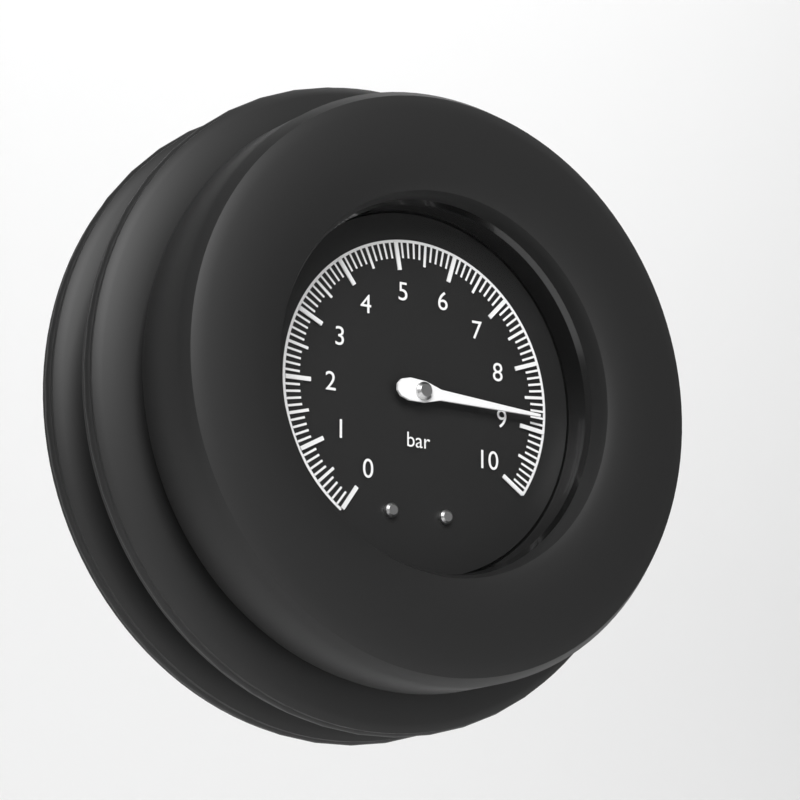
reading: 8.8 bar
